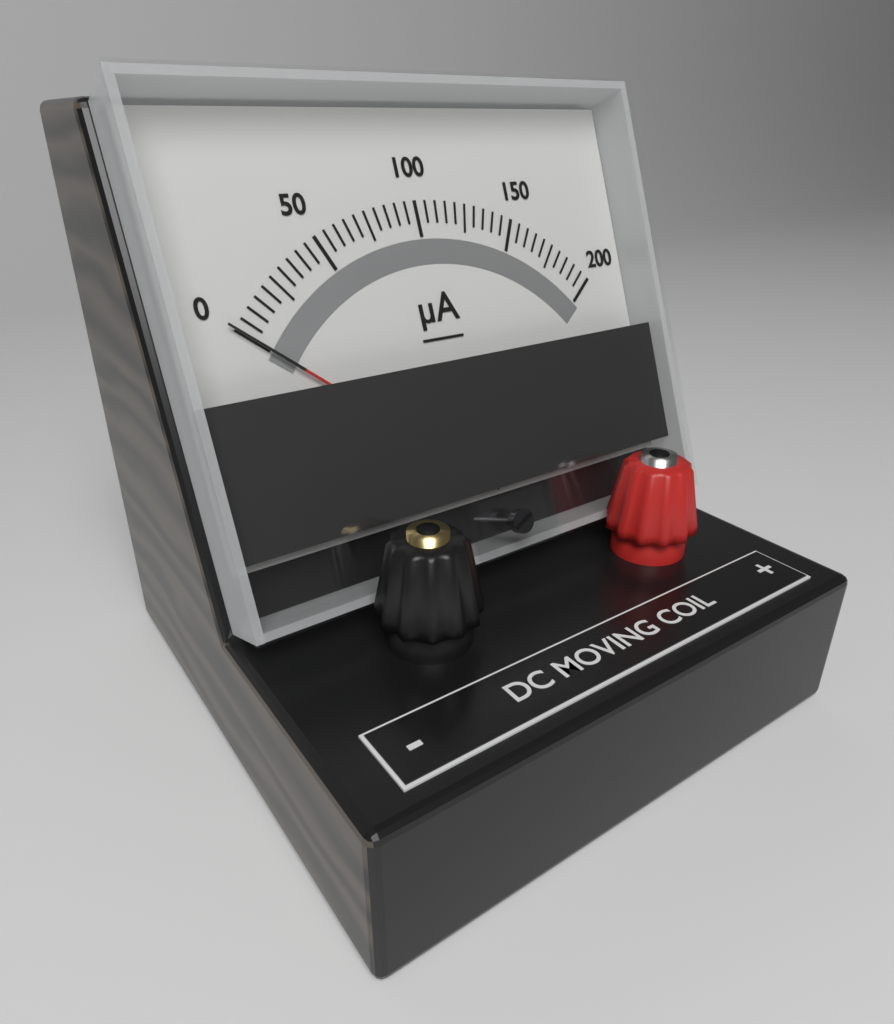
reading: 0 µA
